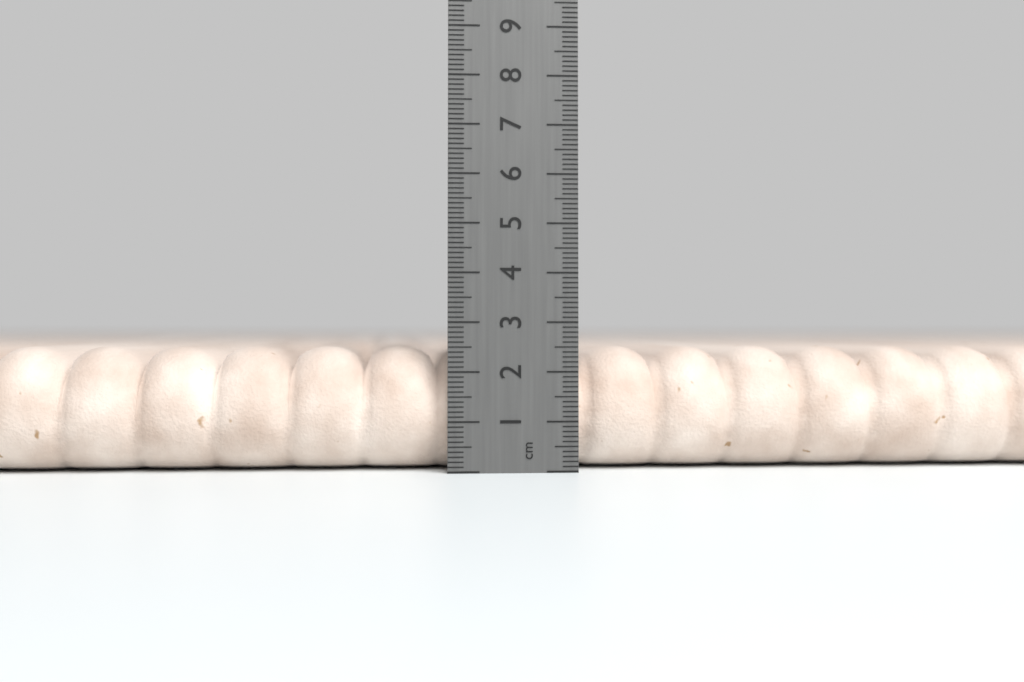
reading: 2.5 cm
